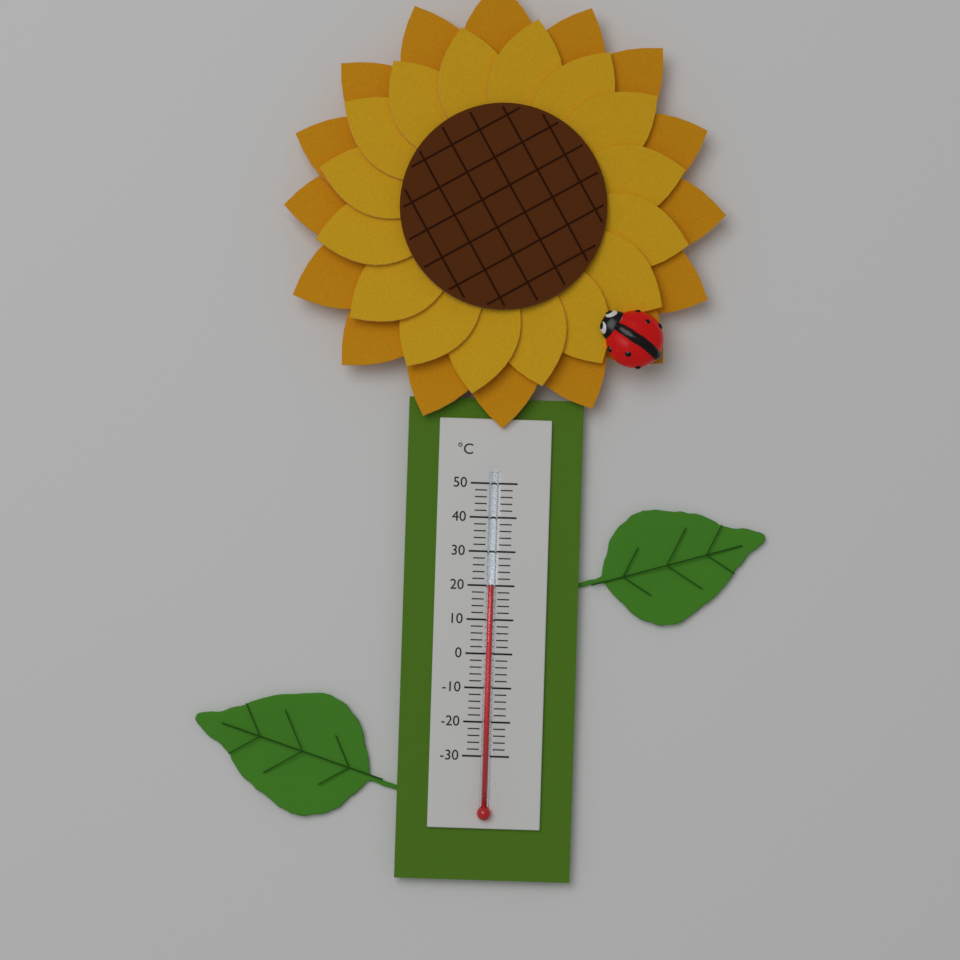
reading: 20 °C
